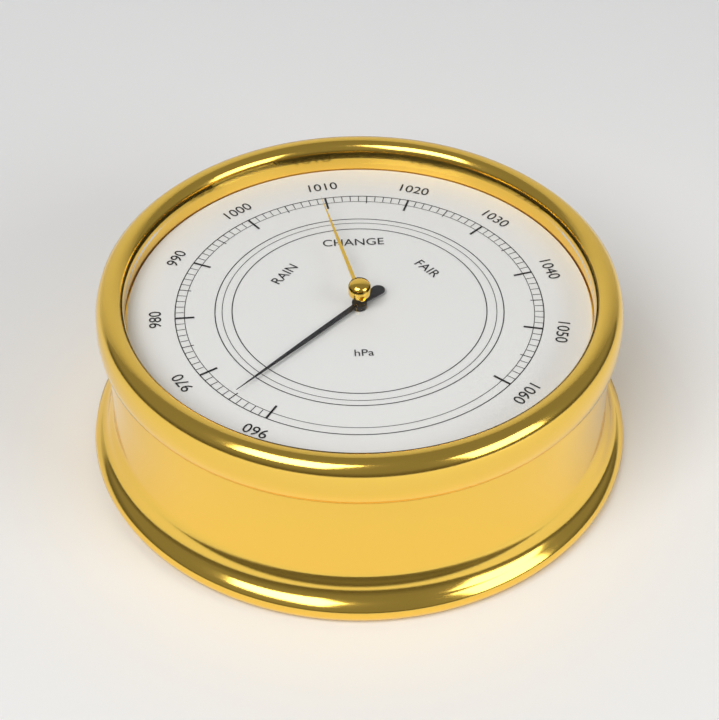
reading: 965 hPa
